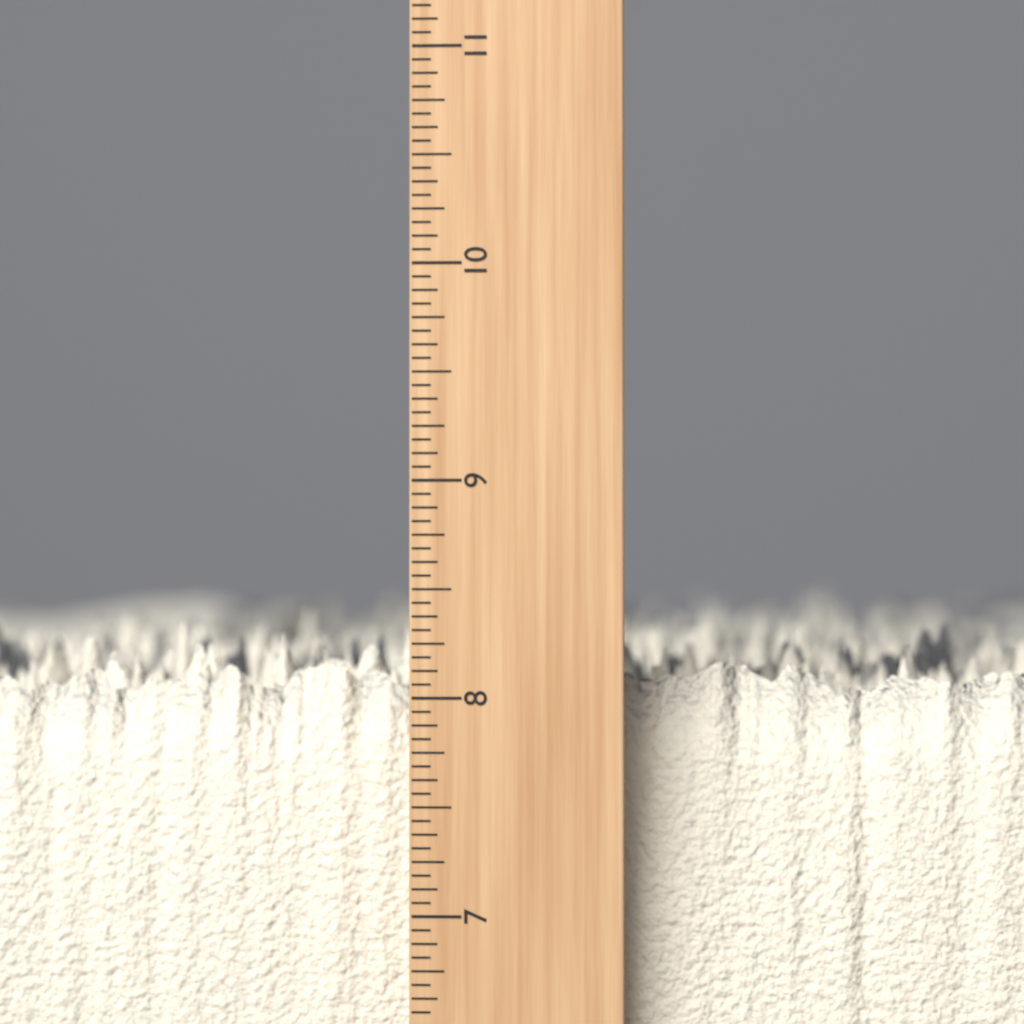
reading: 8.3125 inch
